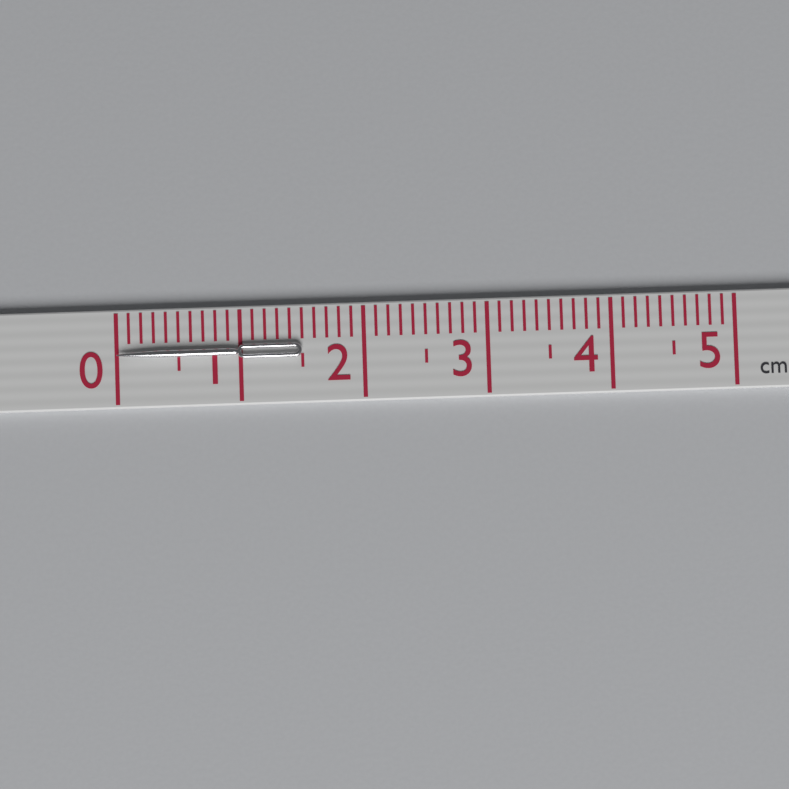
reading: 1.5 cm
